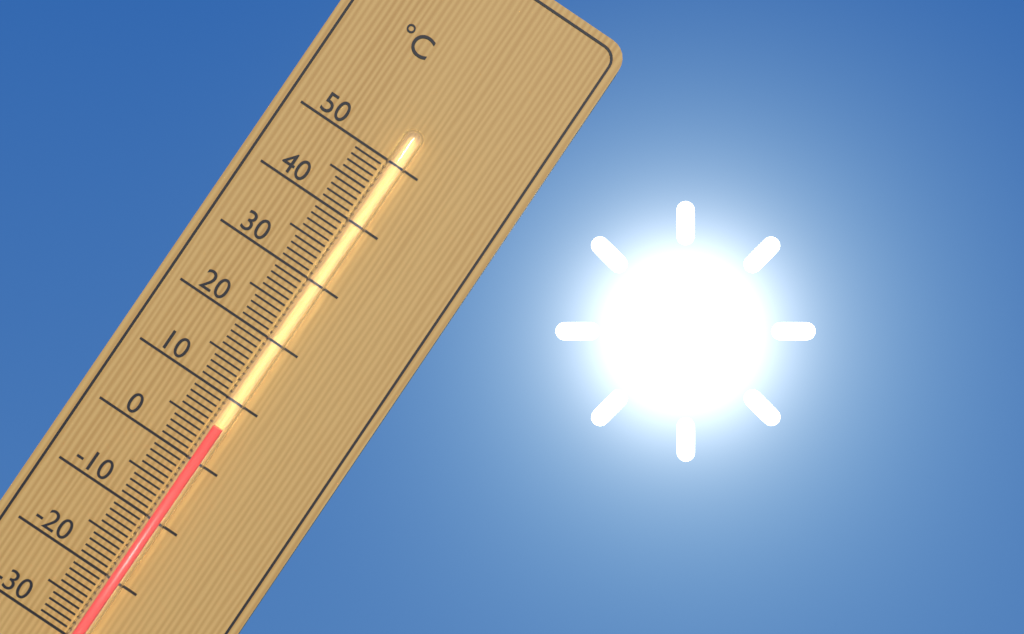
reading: 6 °C
